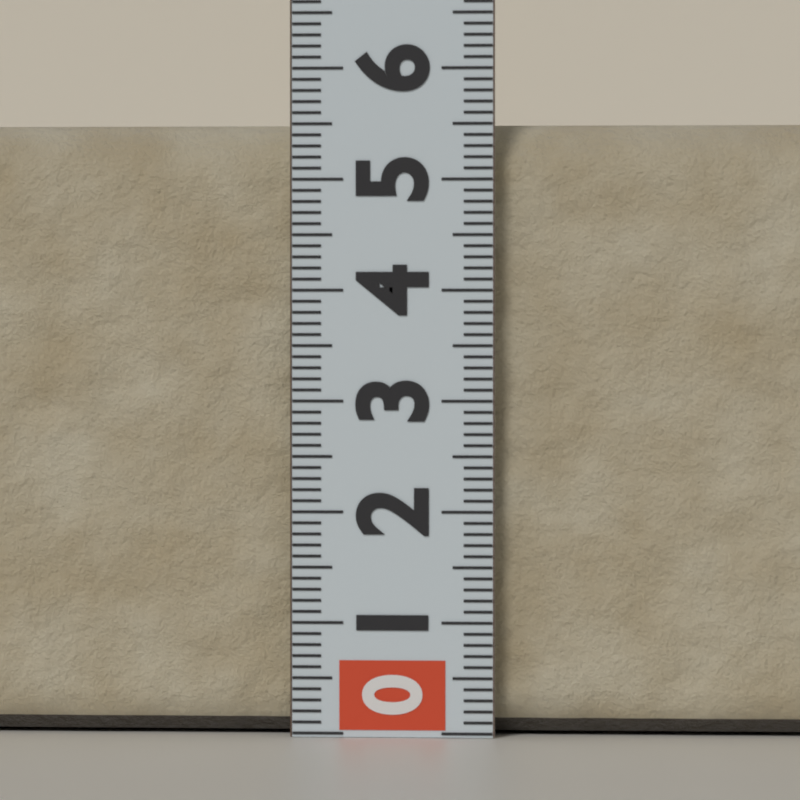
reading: 5.5 (no unit)
